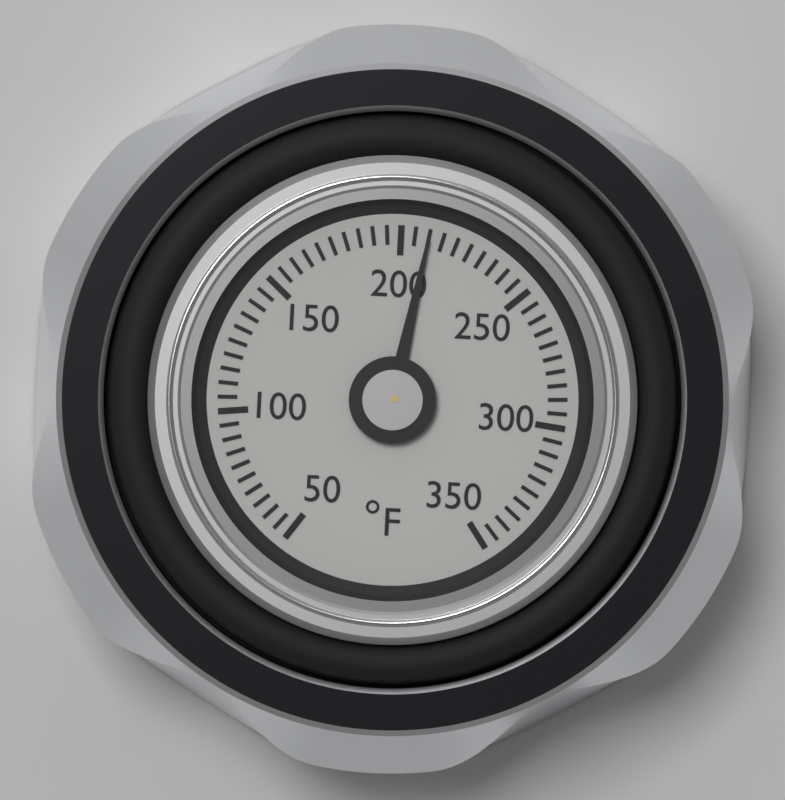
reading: 210 °F
